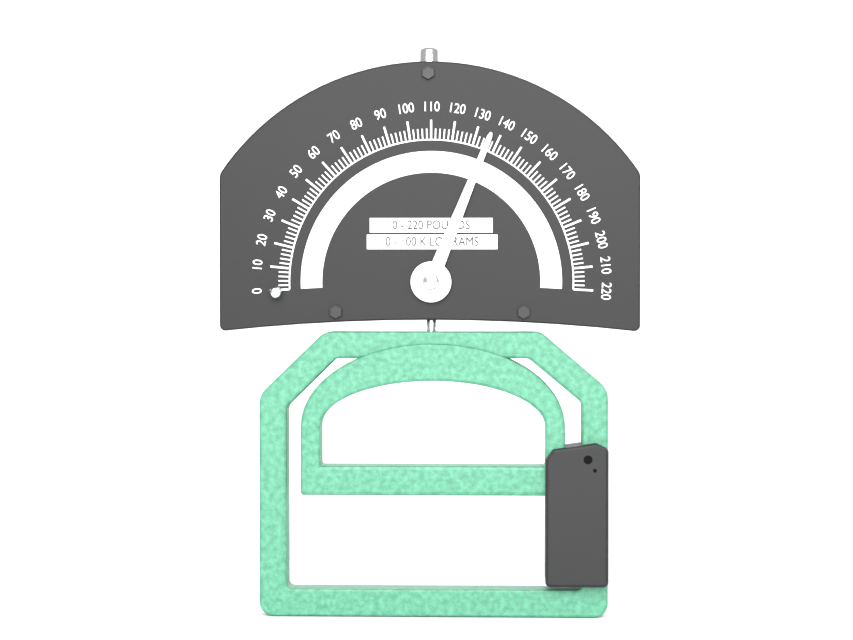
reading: 136 lb
